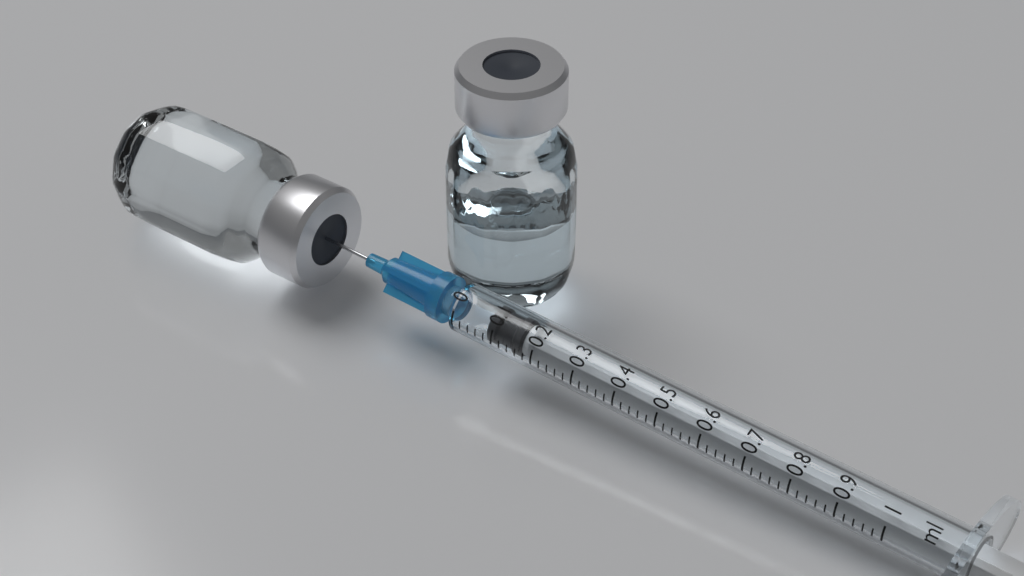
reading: 0.08 ml
